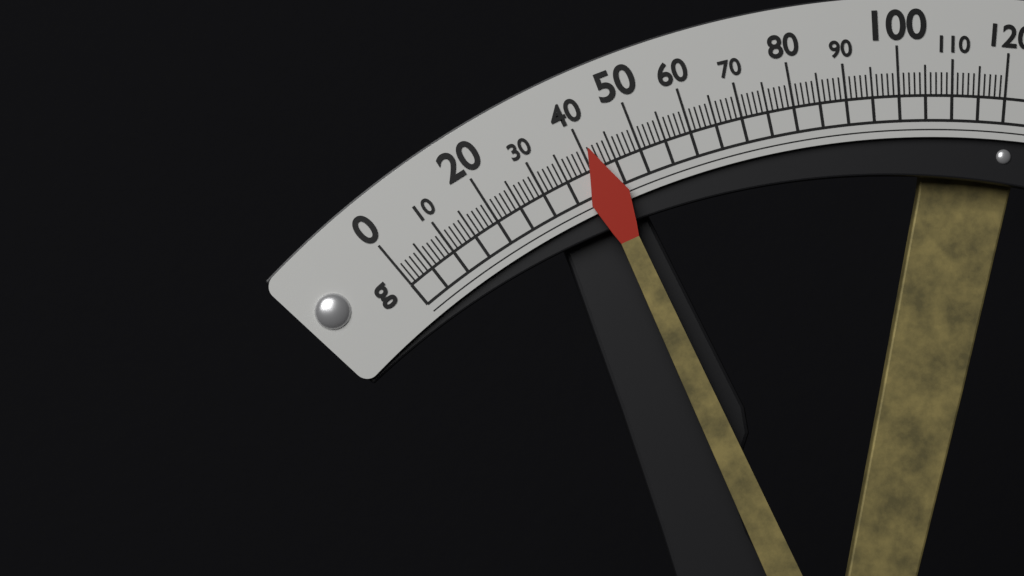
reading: 41 g
